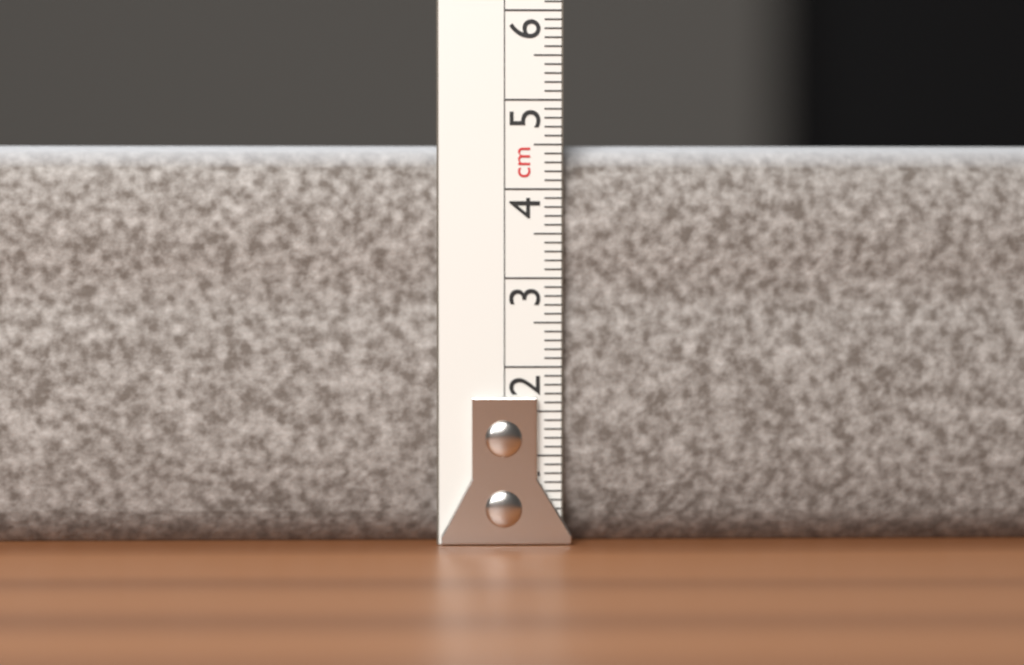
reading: 4.5 cm
